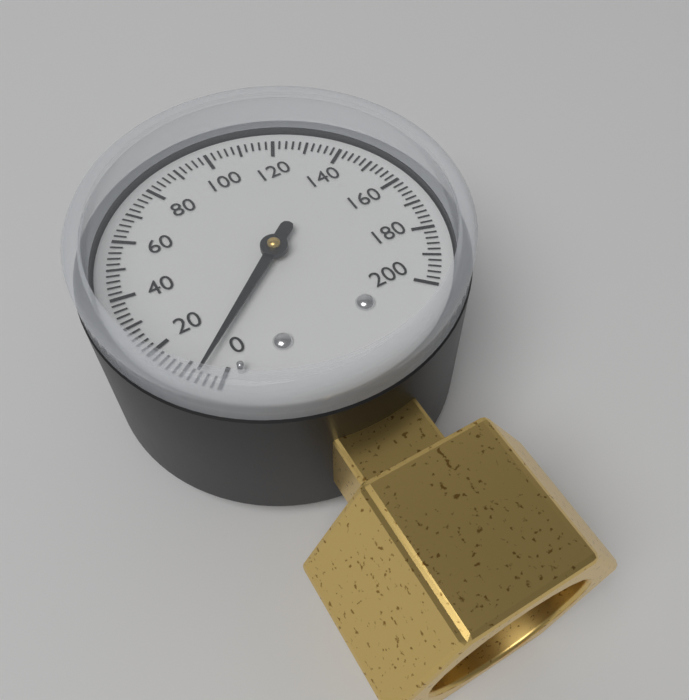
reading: 6 (no unit)
